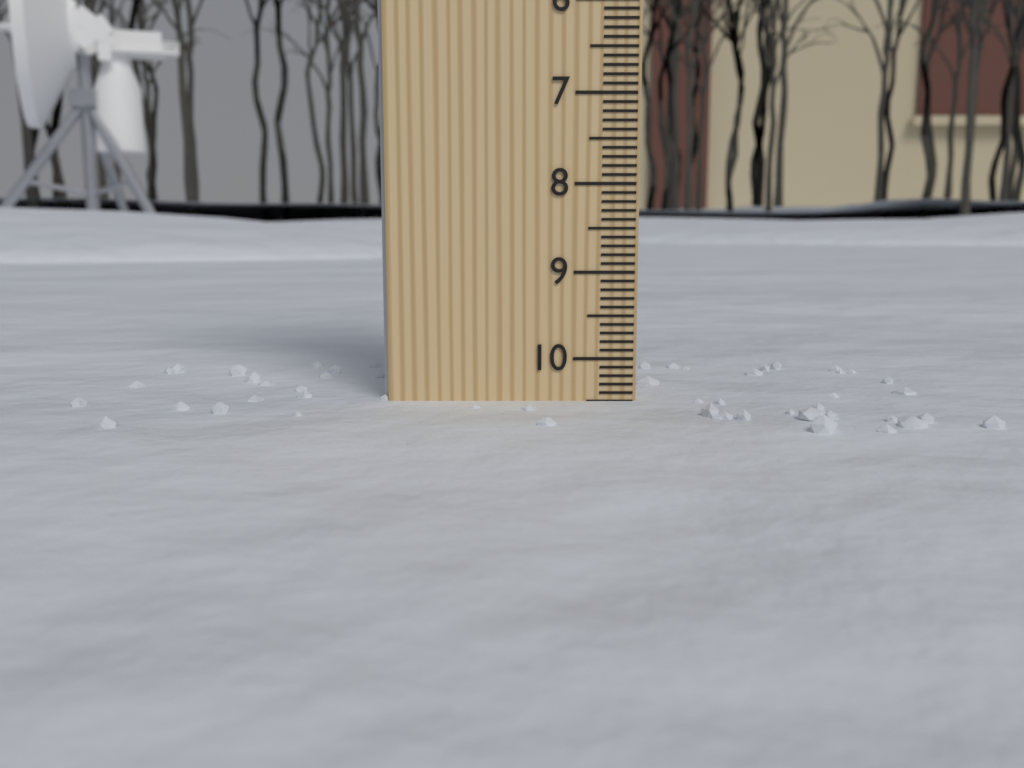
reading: 10.5 (no unit)
